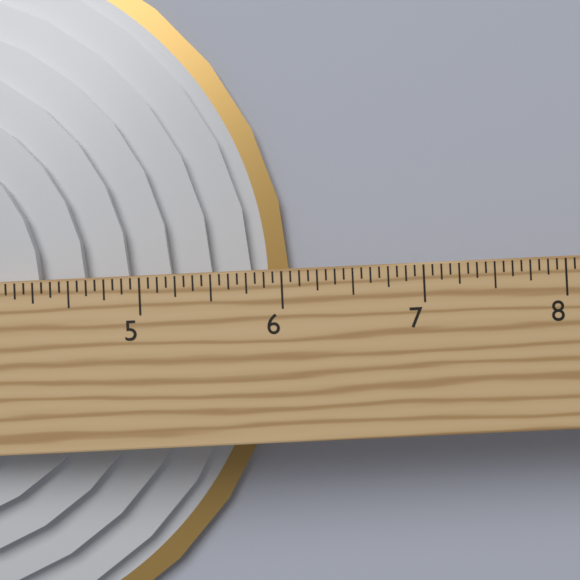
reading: 6.0625 in
